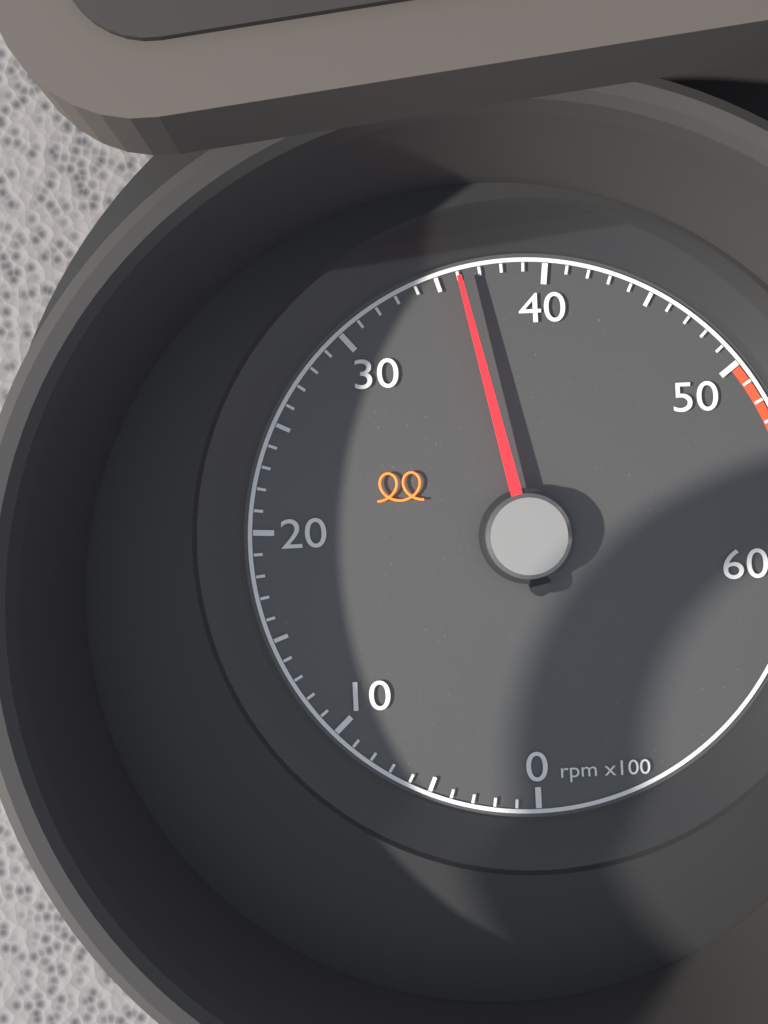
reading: 3600 rpm
